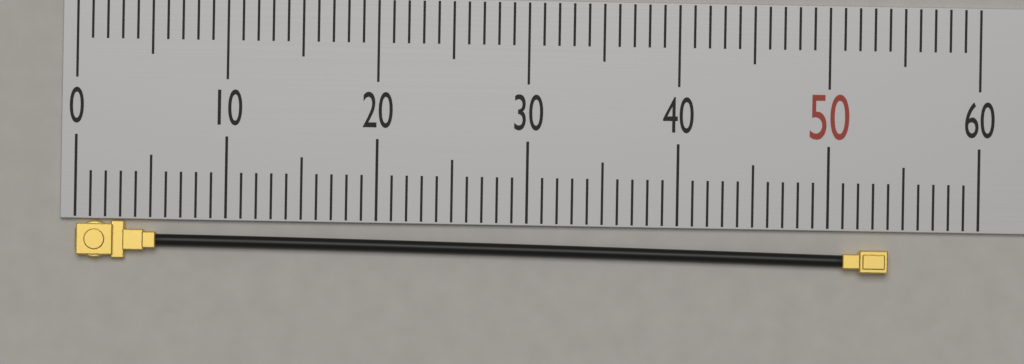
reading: 54 (no unit)
